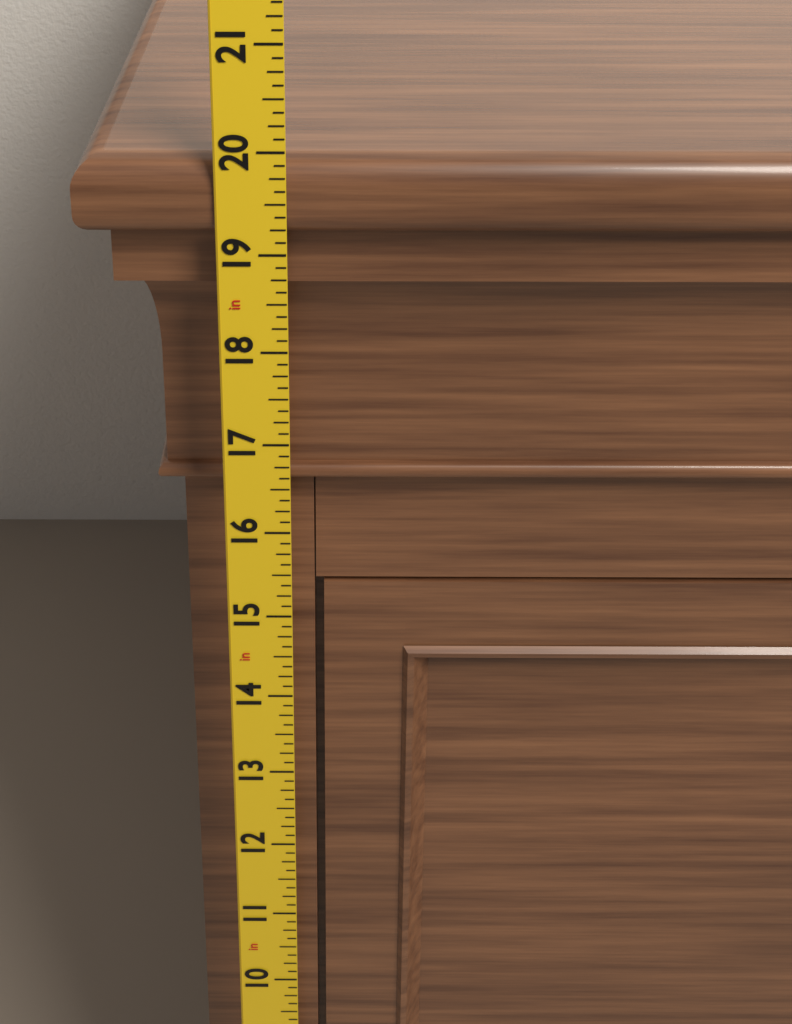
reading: 19.875 in
